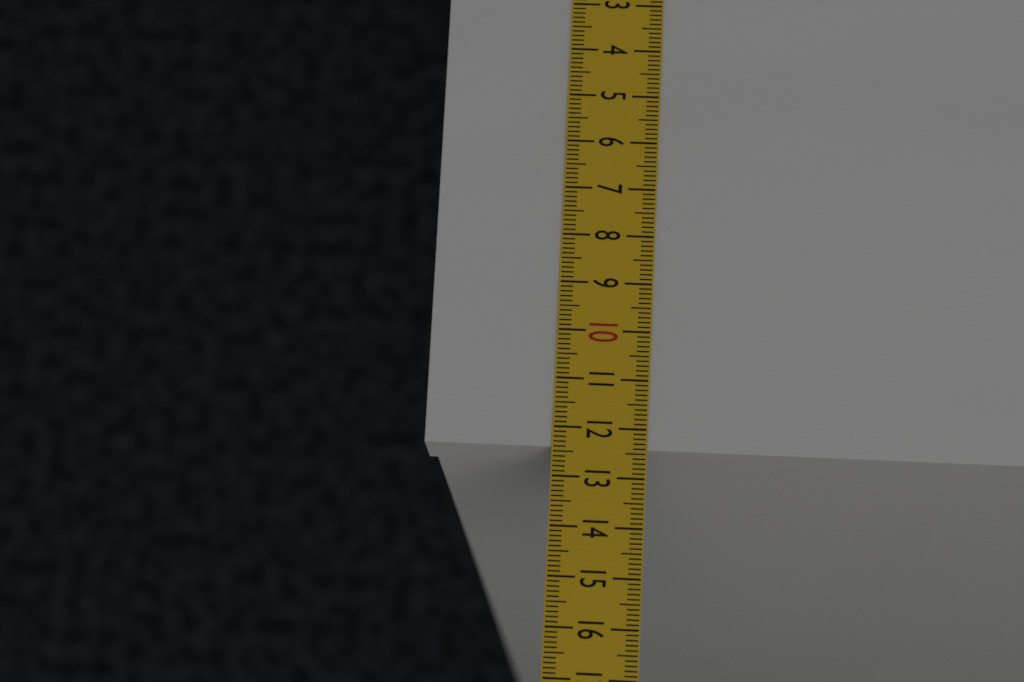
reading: 12.4 cm
